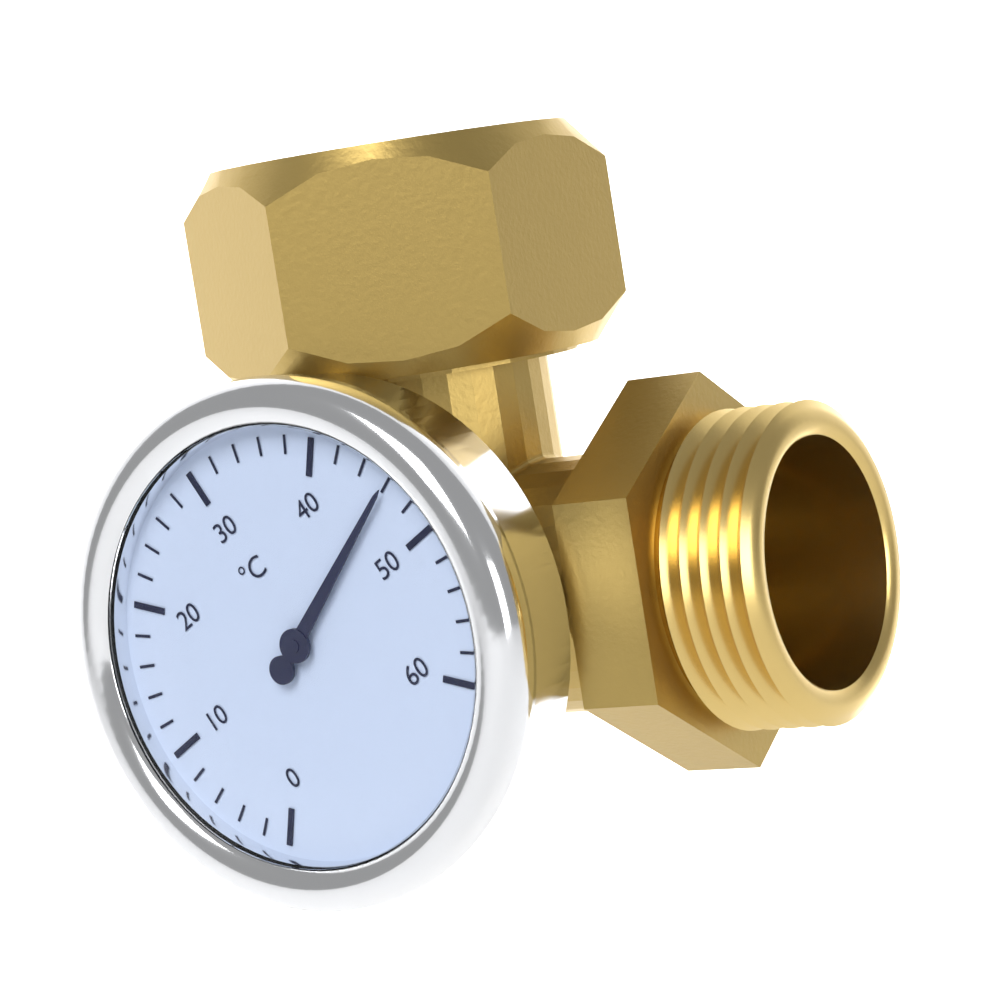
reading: 46 °C
